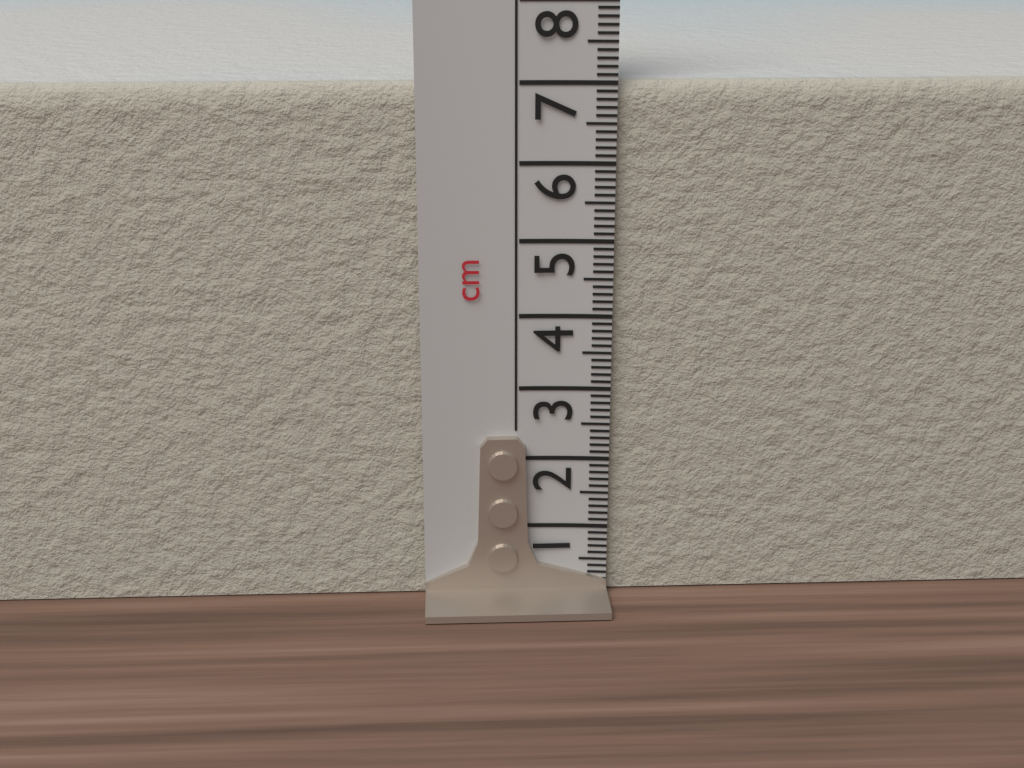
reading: 7.0 cm
